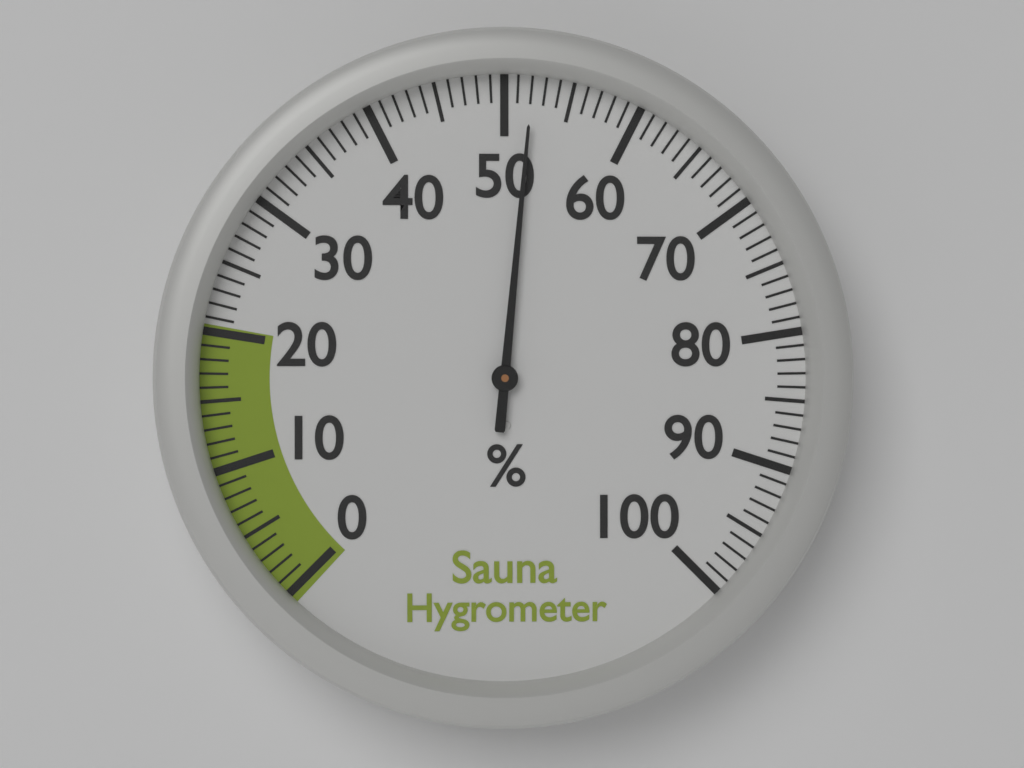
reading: 52 %
